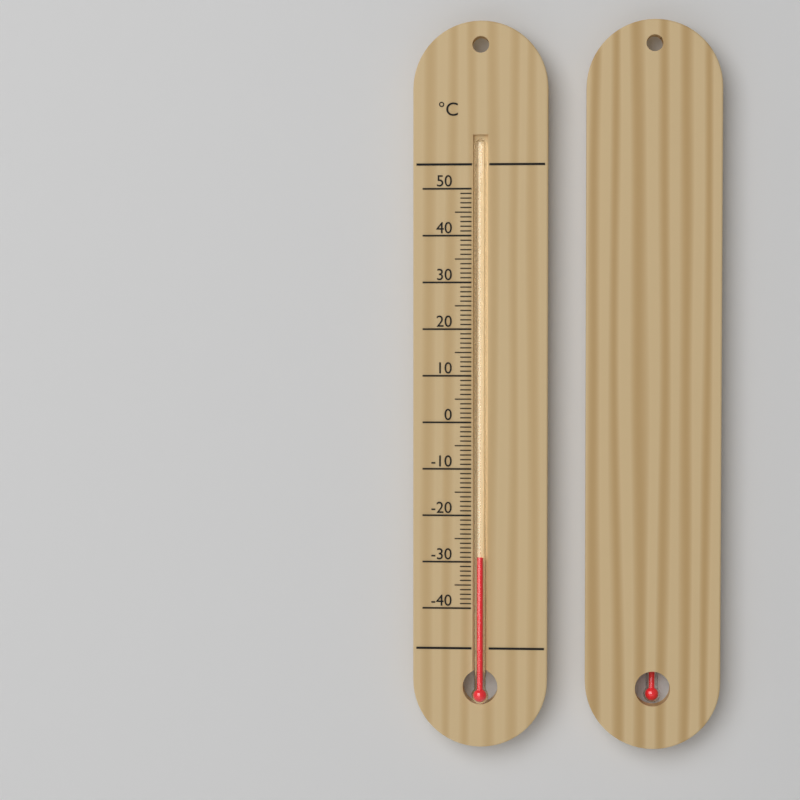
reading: -29 °C
